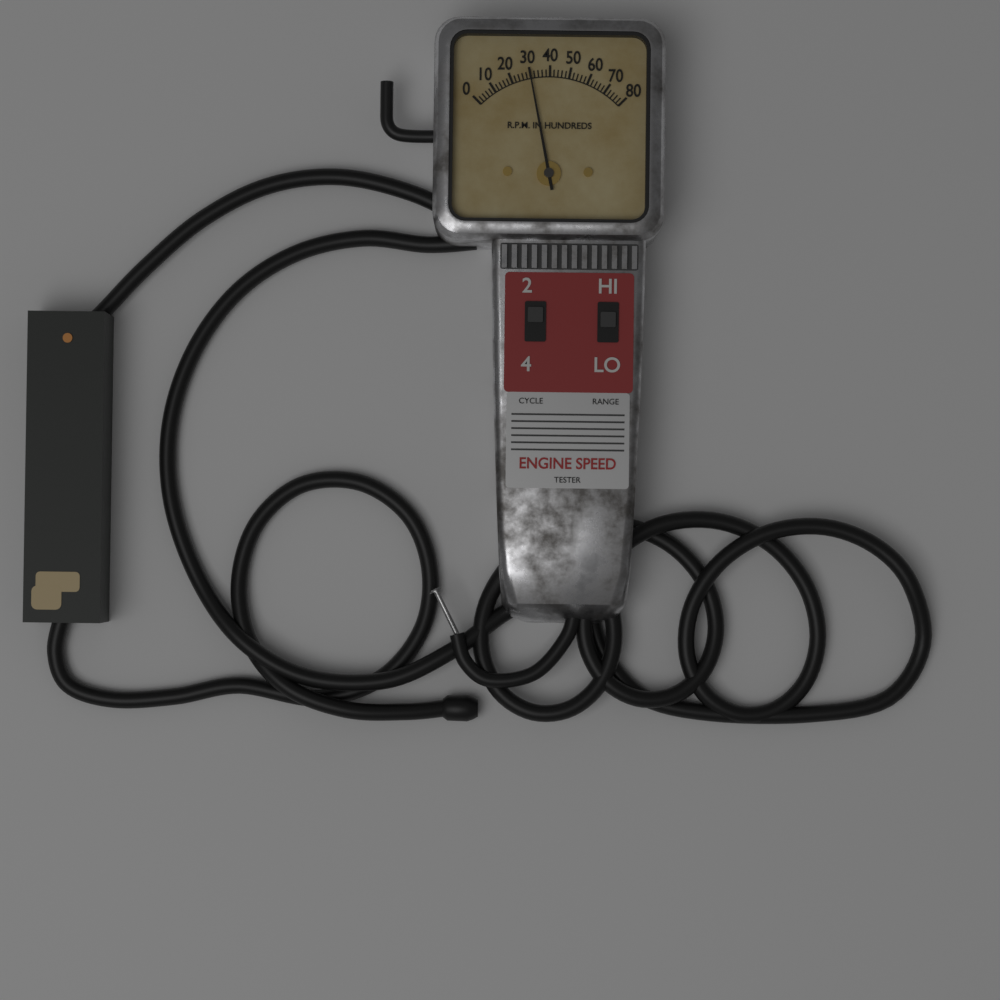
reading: 3000 RPM
